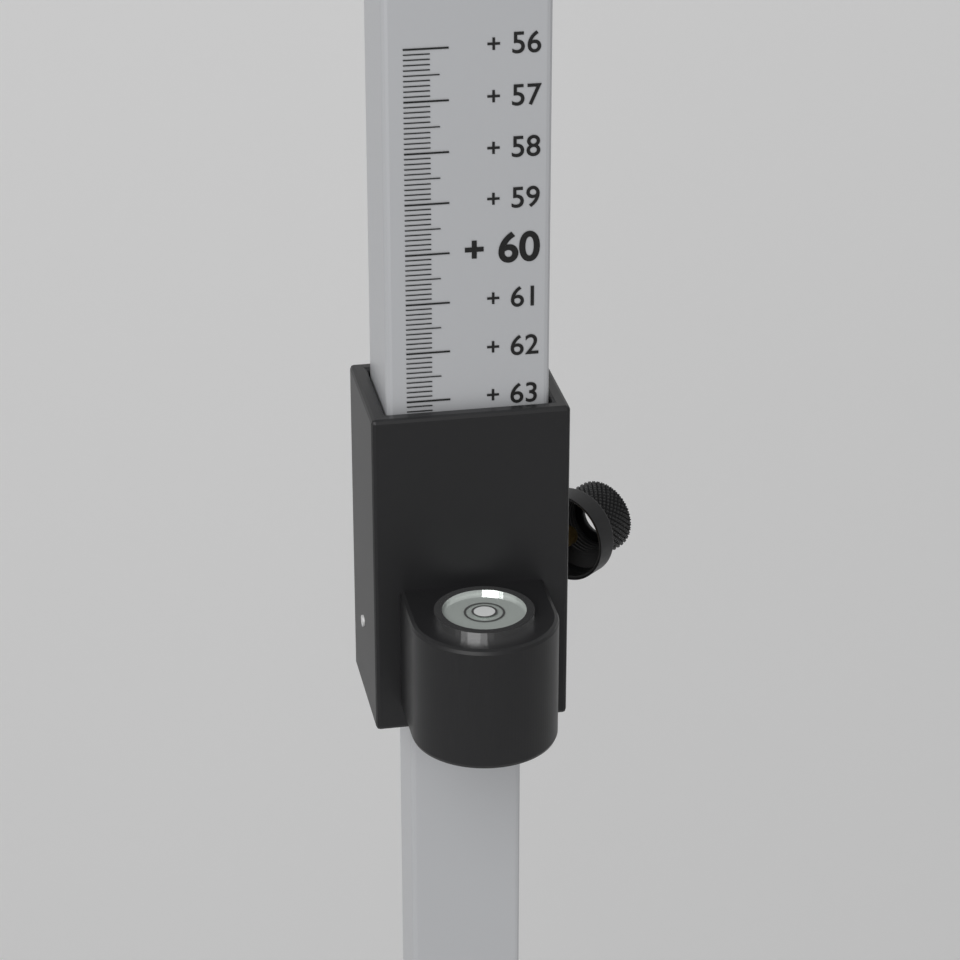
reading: 63.2 (no unit)
